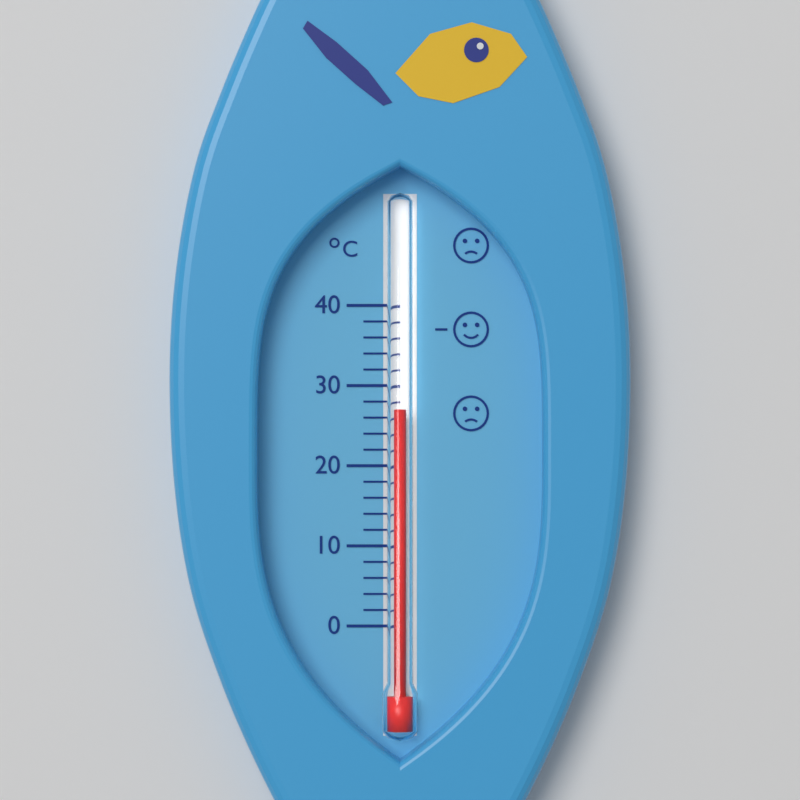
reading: 27 °C
